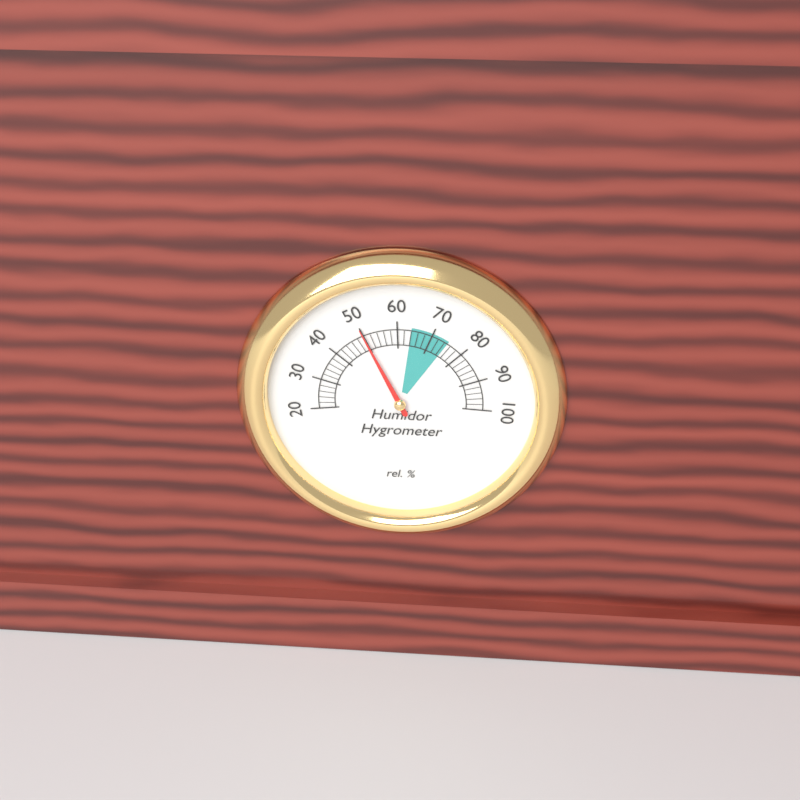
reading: 50 %
